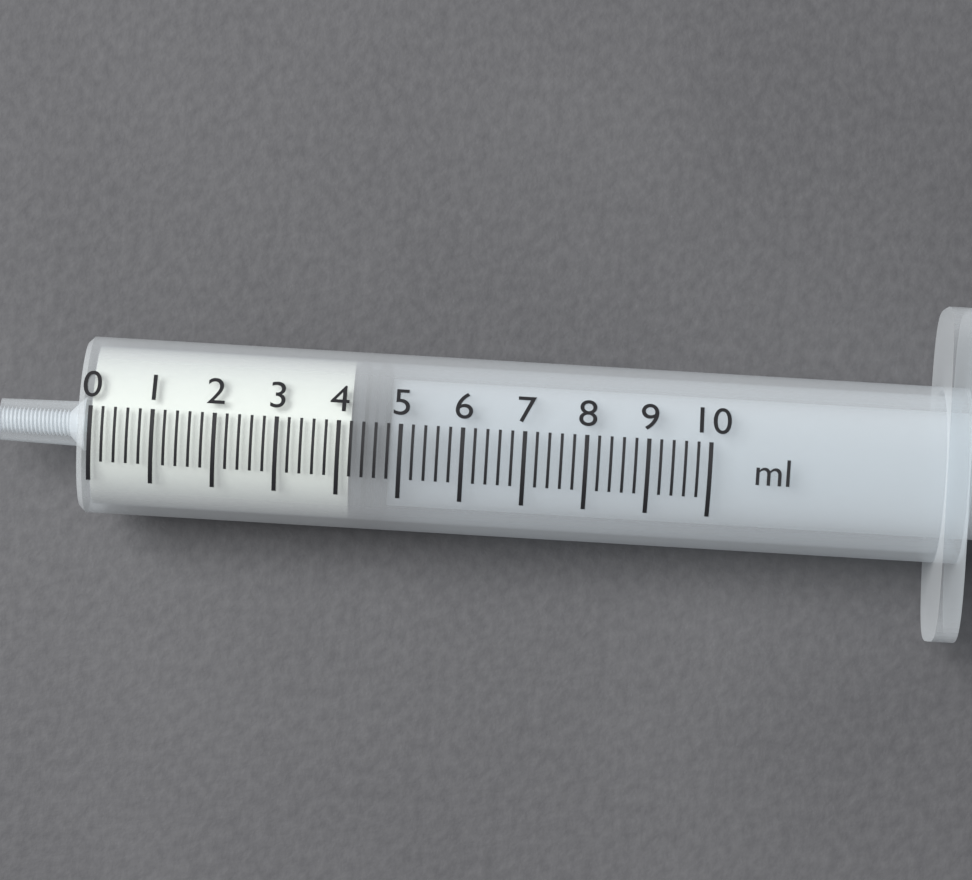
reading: 4.2 ml
